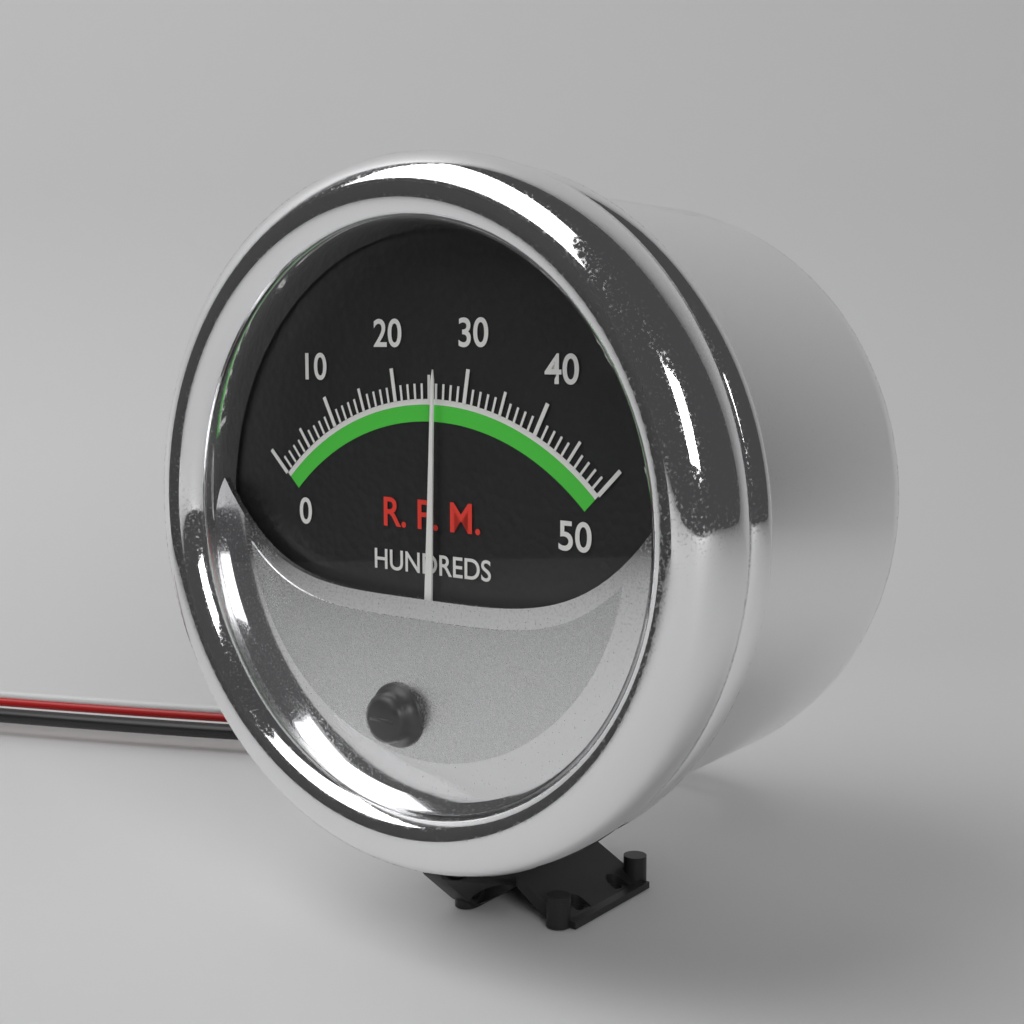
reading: 26 RPM x100
